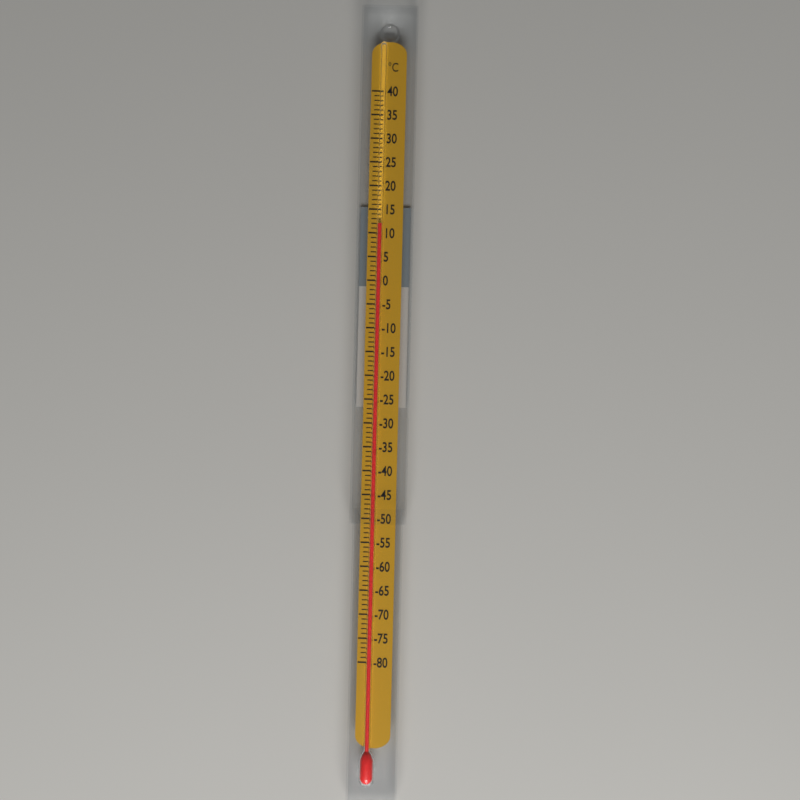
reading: 12 °C
